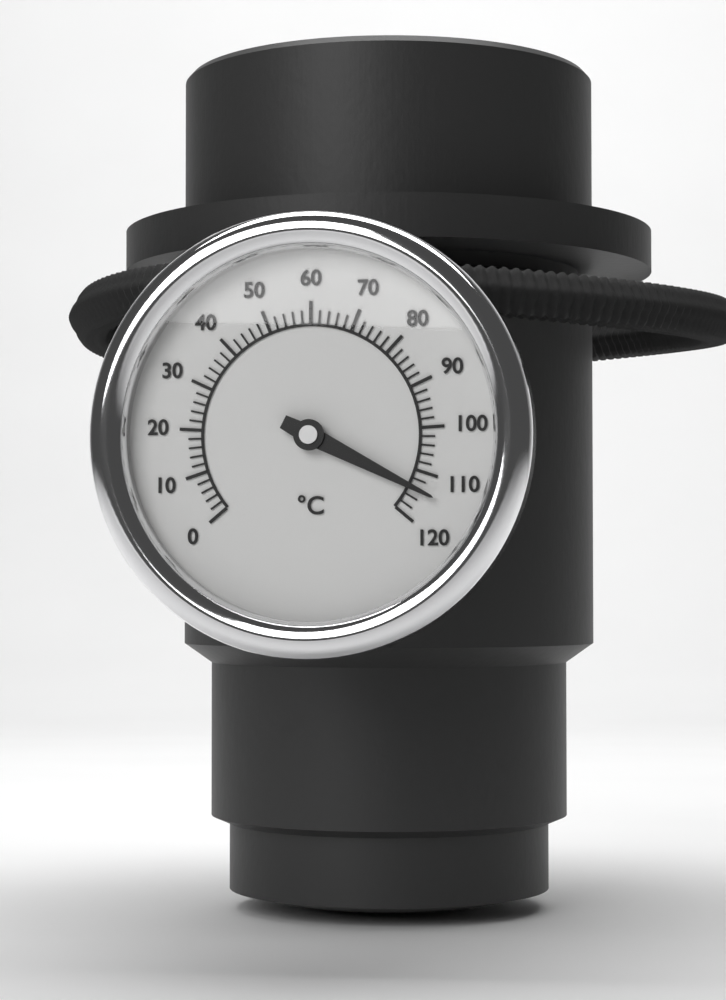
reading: 114 °C
